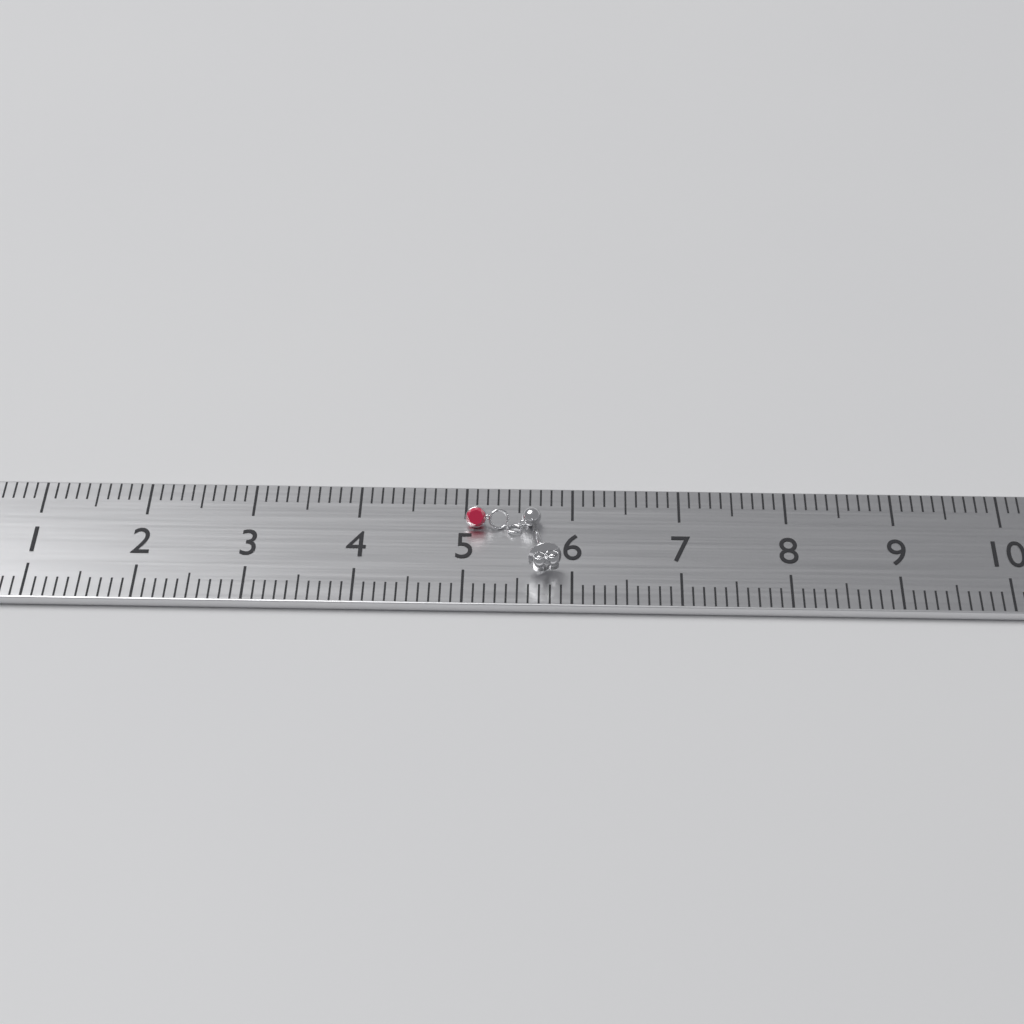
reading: 5.9 cm
